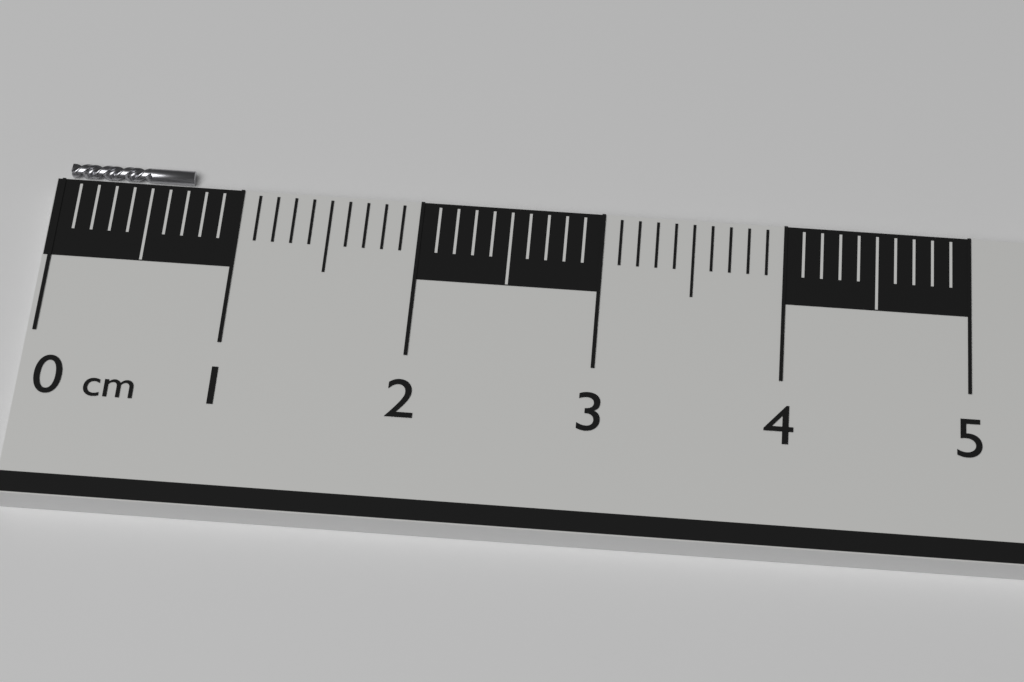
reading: 0.7 cm
